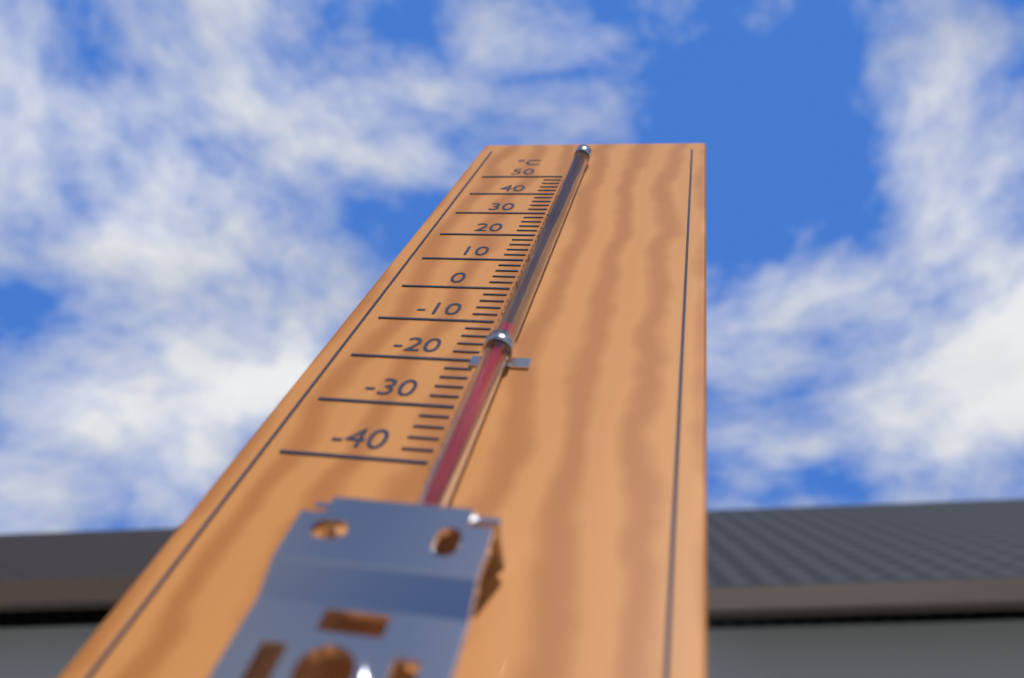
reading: -16 °C
